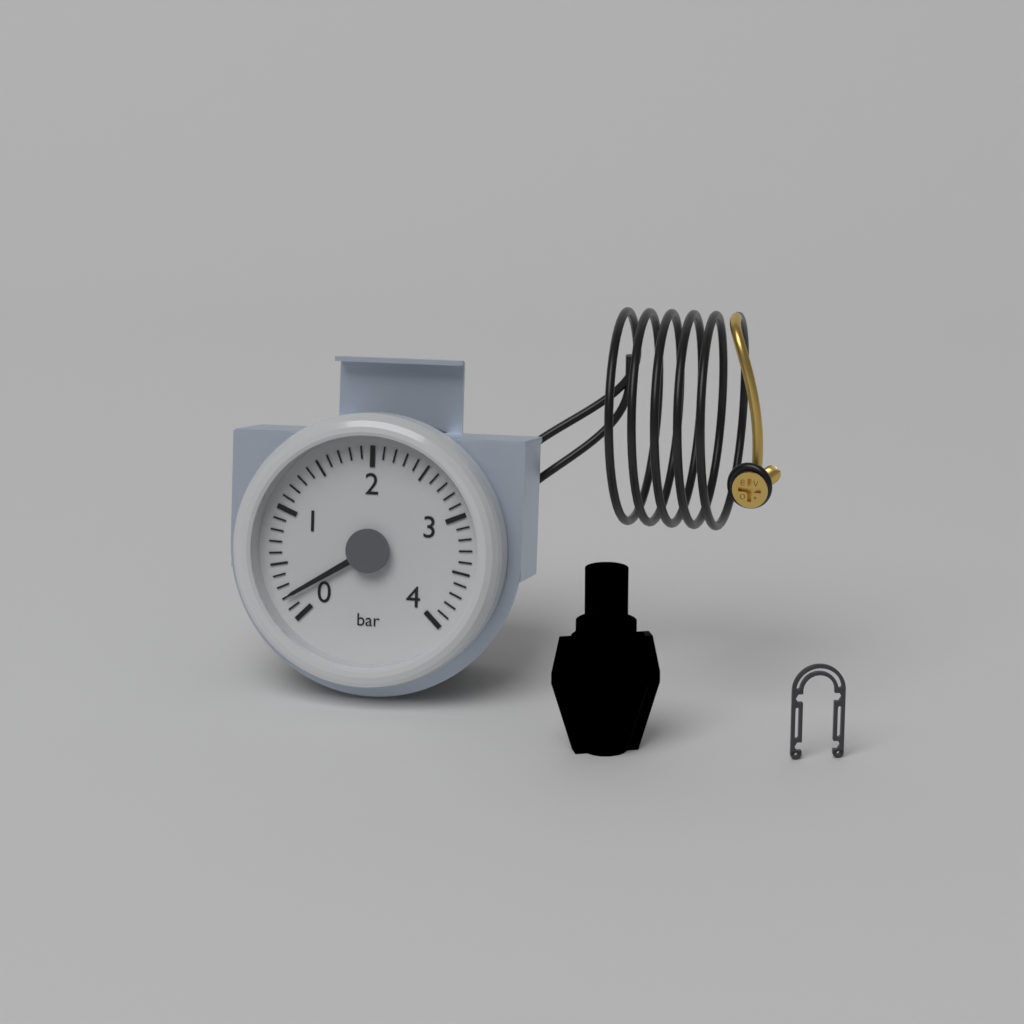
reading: 0.2 bar
